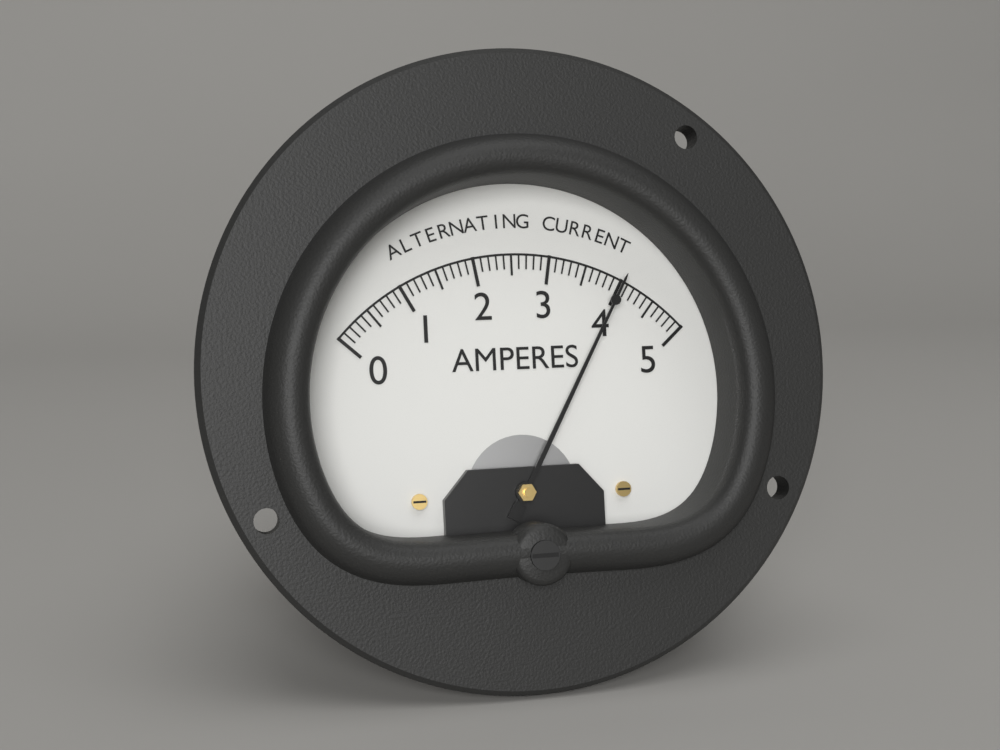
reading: 4.0 A
